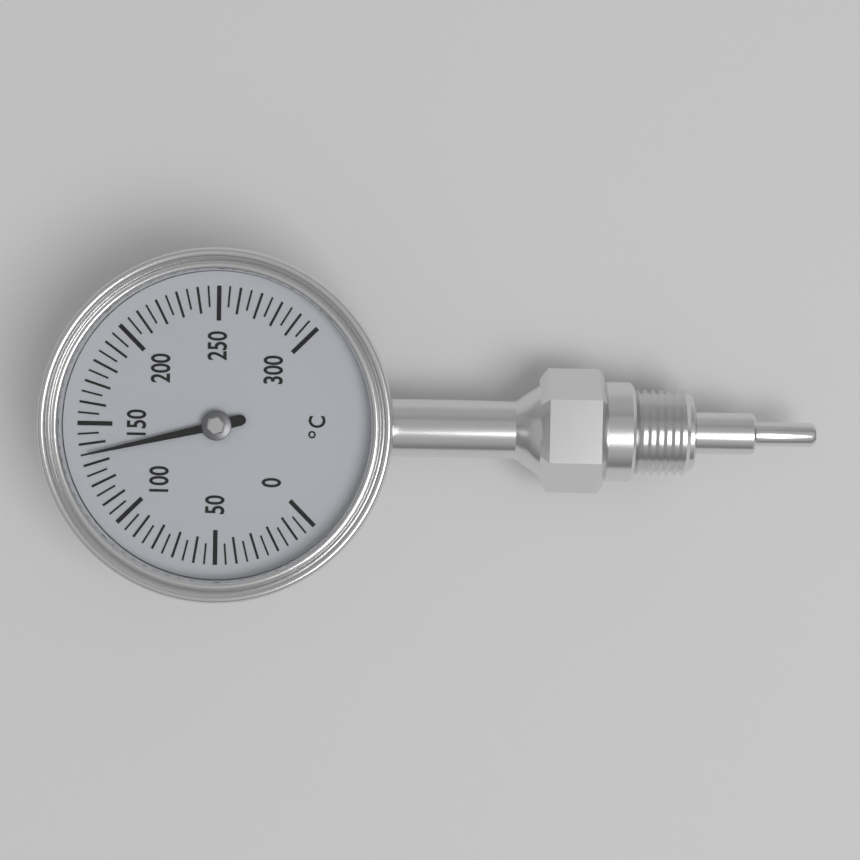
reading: 135 °C
